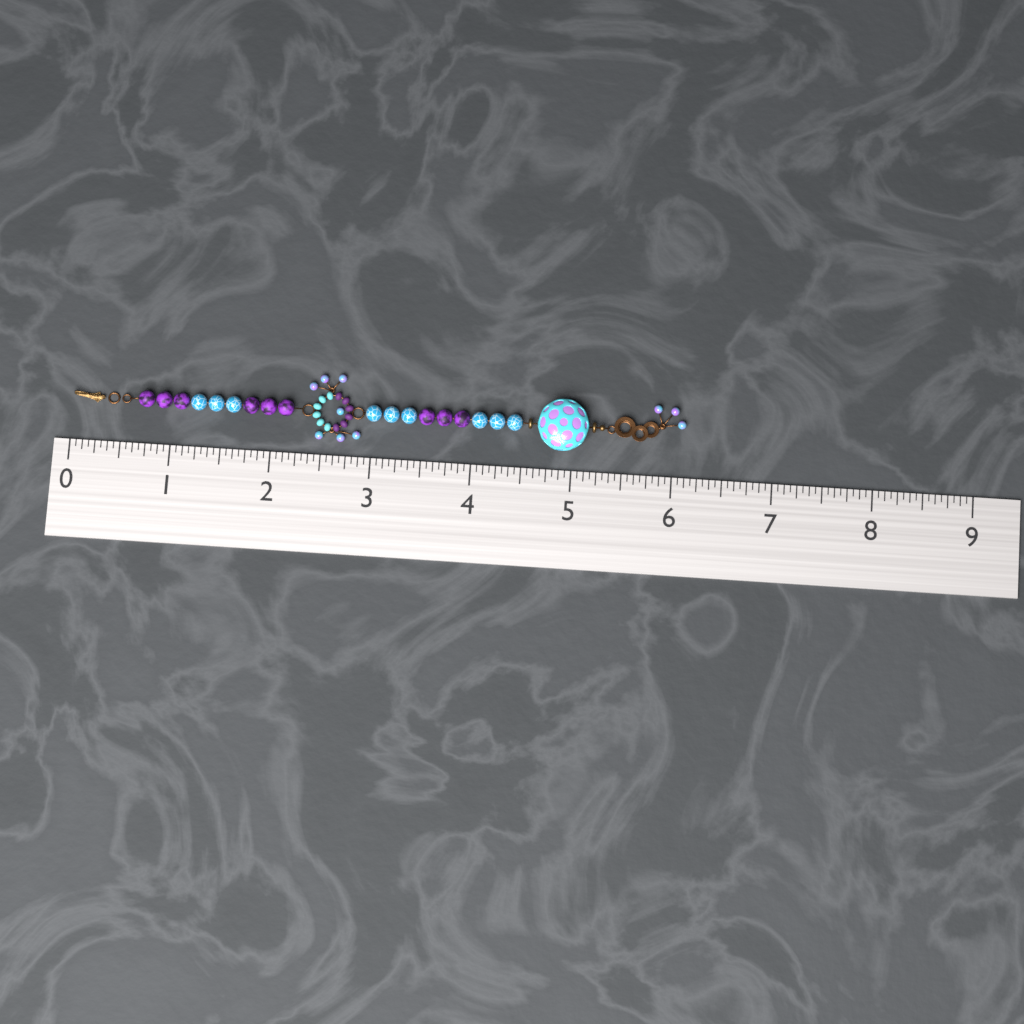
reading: 6.1250 (no unit)
